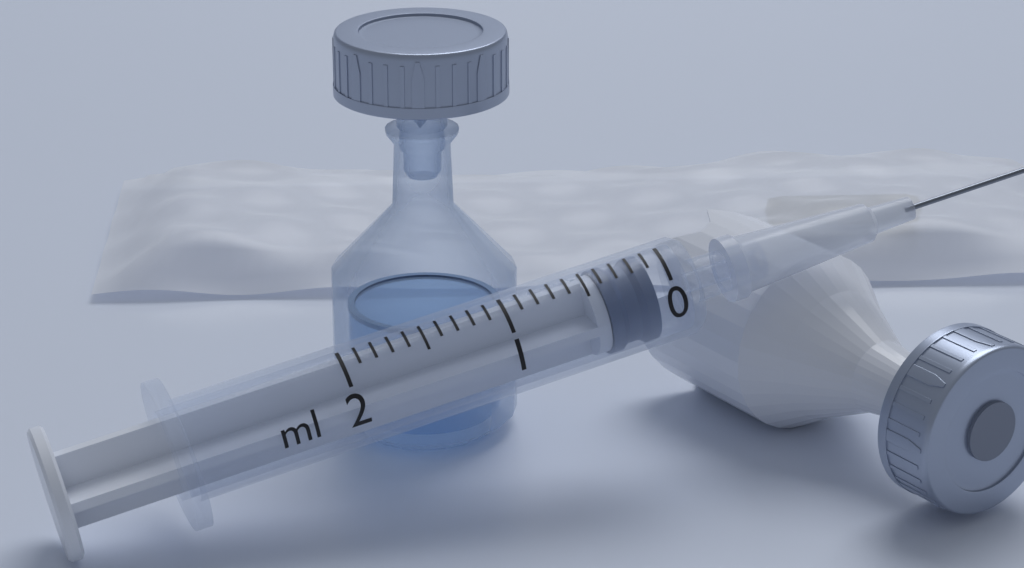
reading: 0.1 ml
